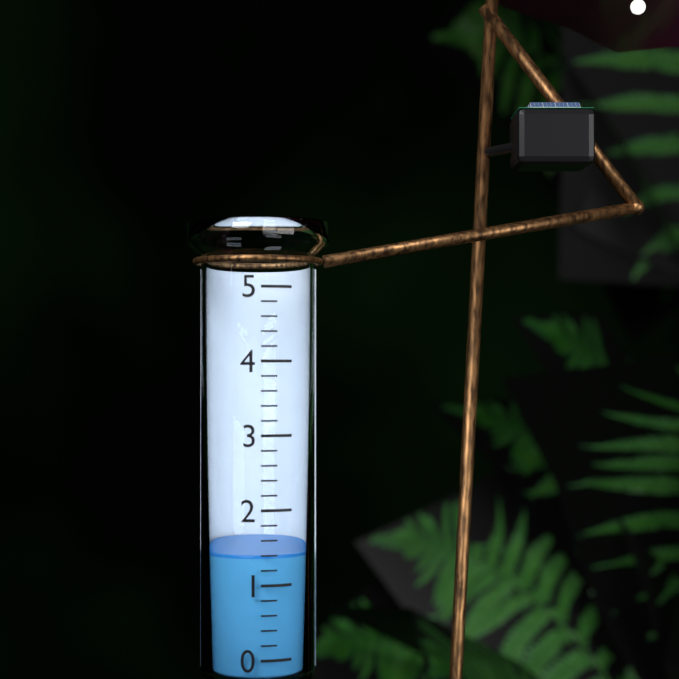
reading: 1.4 (no unit)
